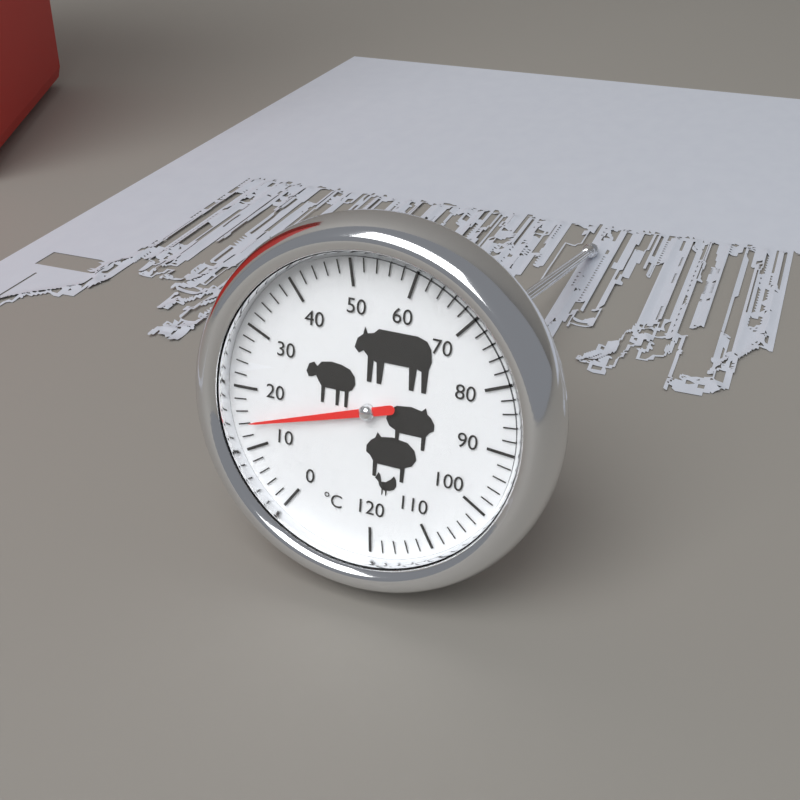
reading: 14 °C
